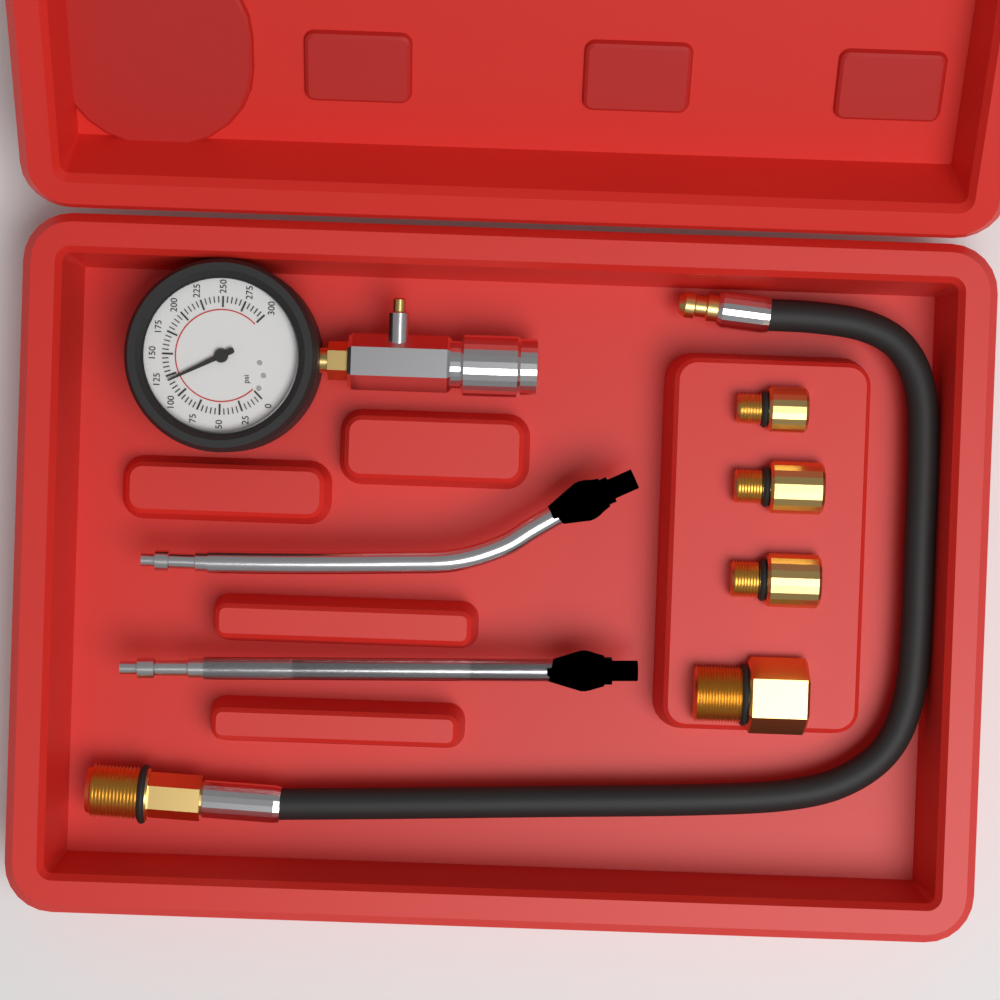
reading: 120 psi
